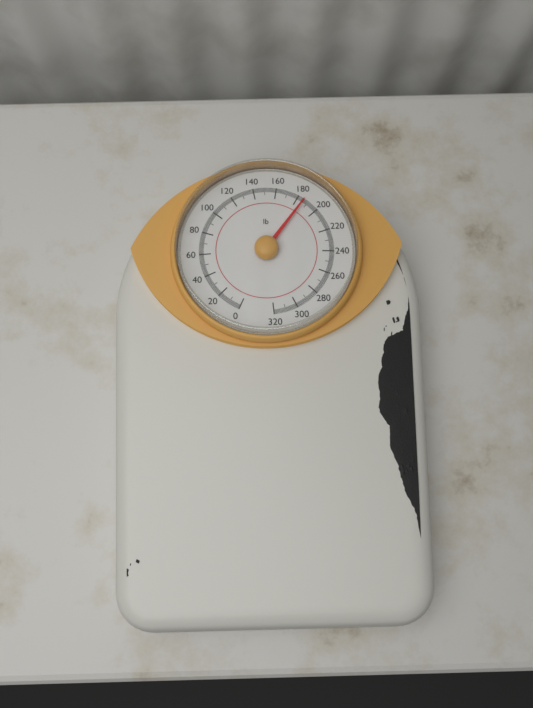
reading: 186 lb
